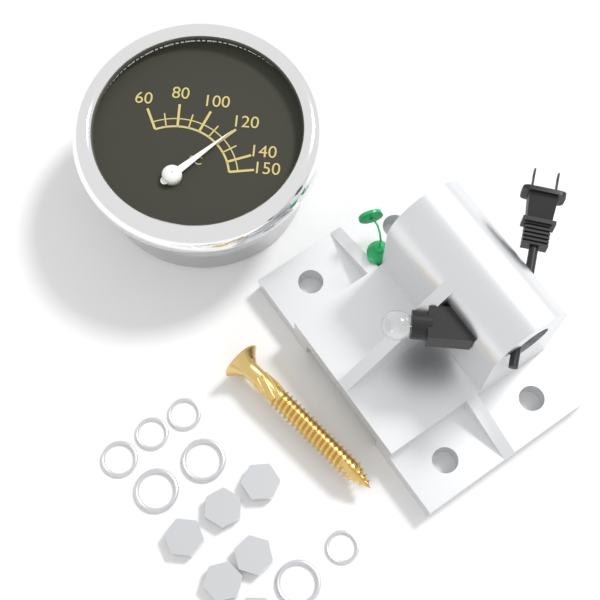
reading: 120 °C
